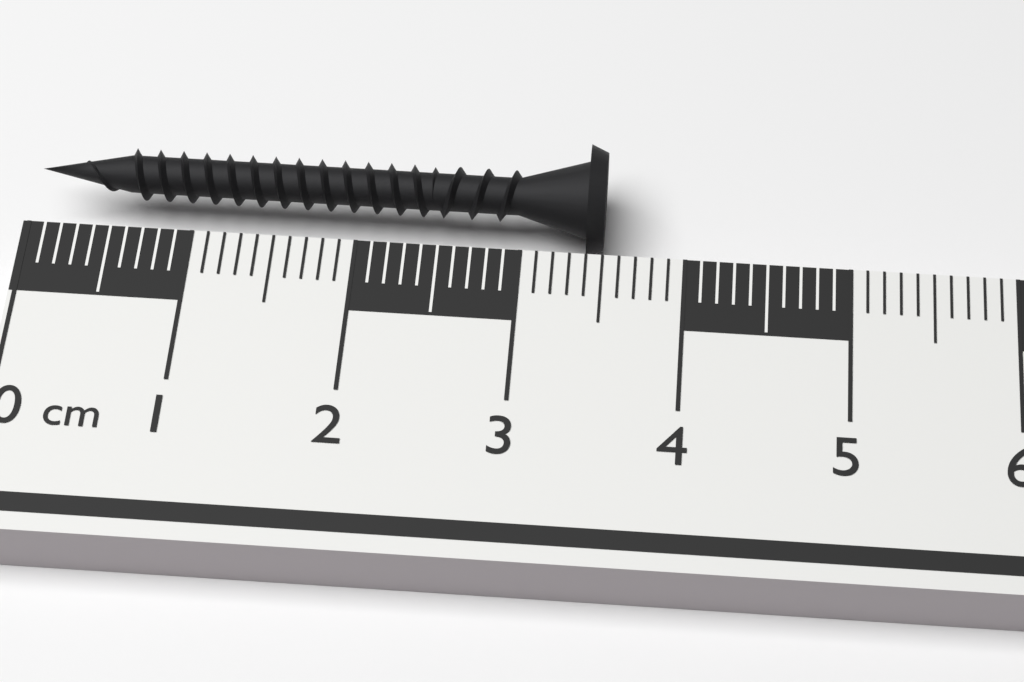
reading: 3.5 cm
